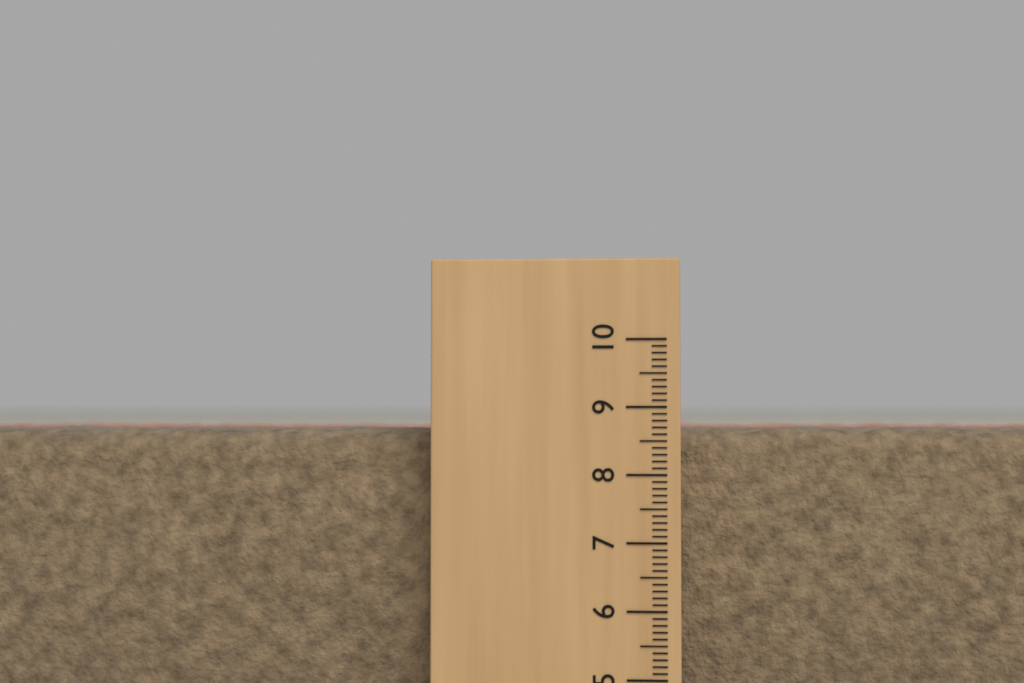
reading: 8.7 (no unit)
